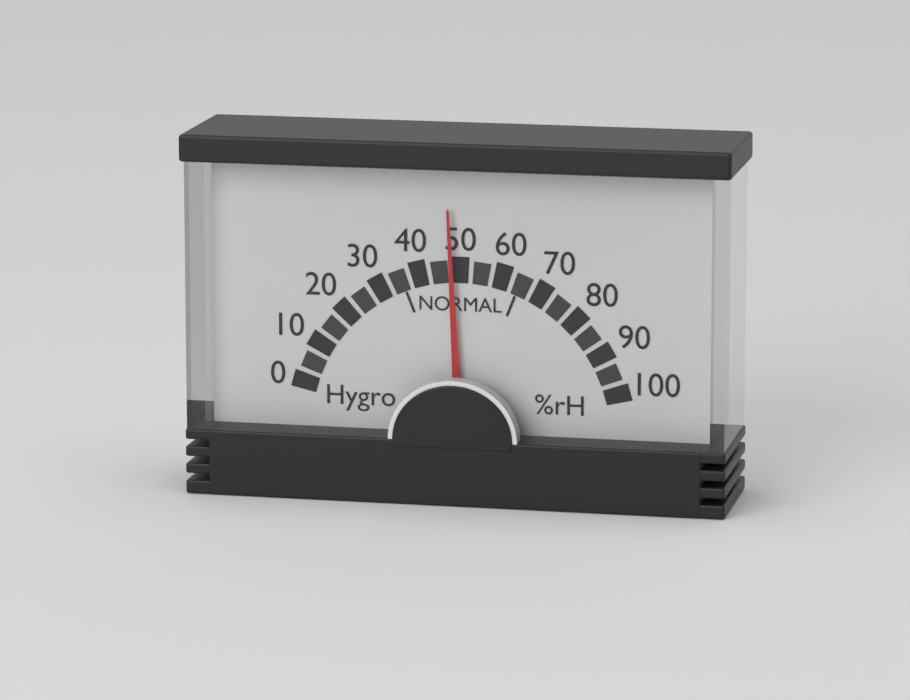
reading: 48 %rH
